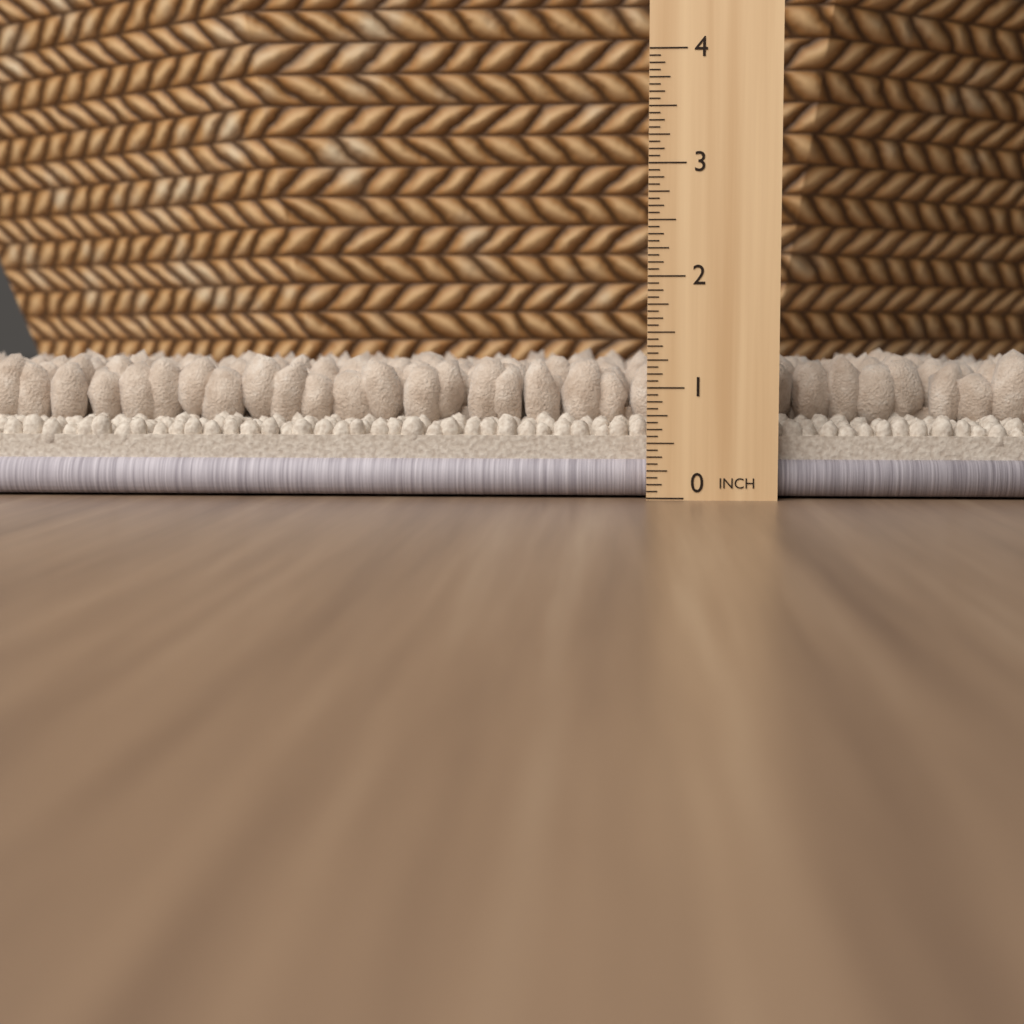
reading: 1.3750 in
